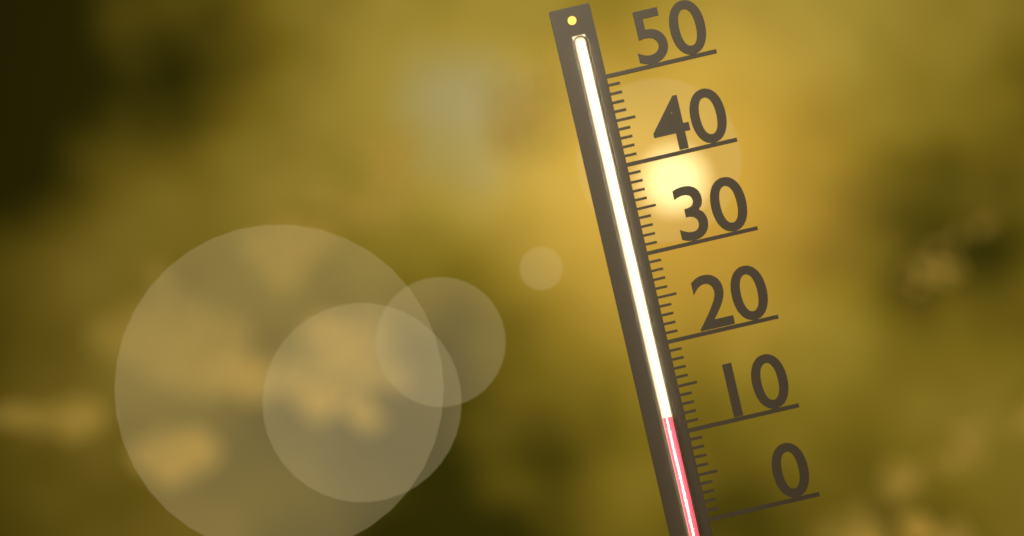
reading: 12 (no unit)
